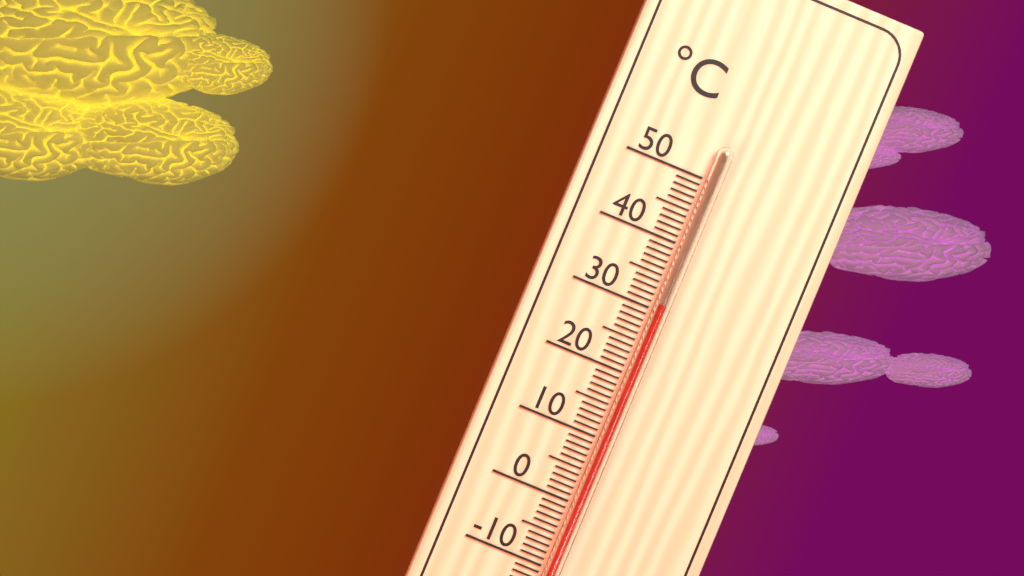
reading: 31 °C
